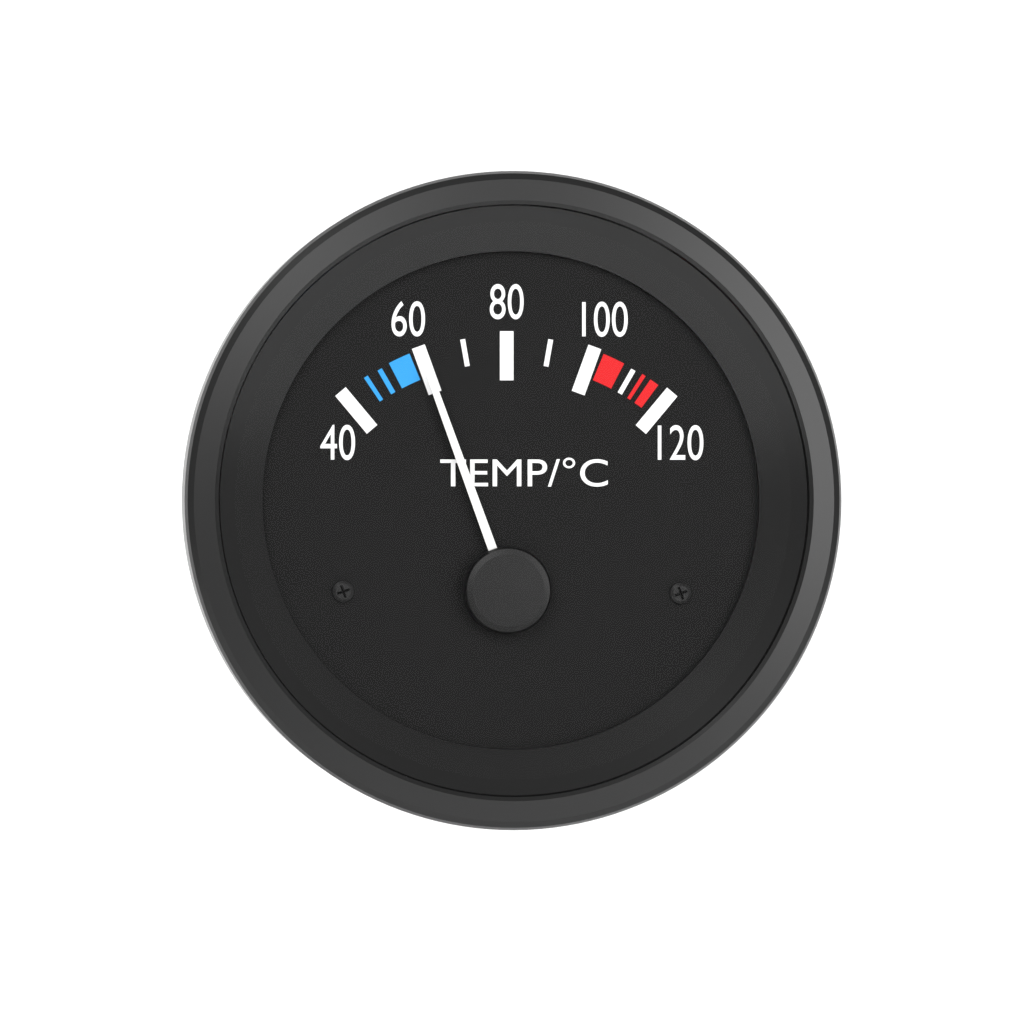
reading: 60 °C
